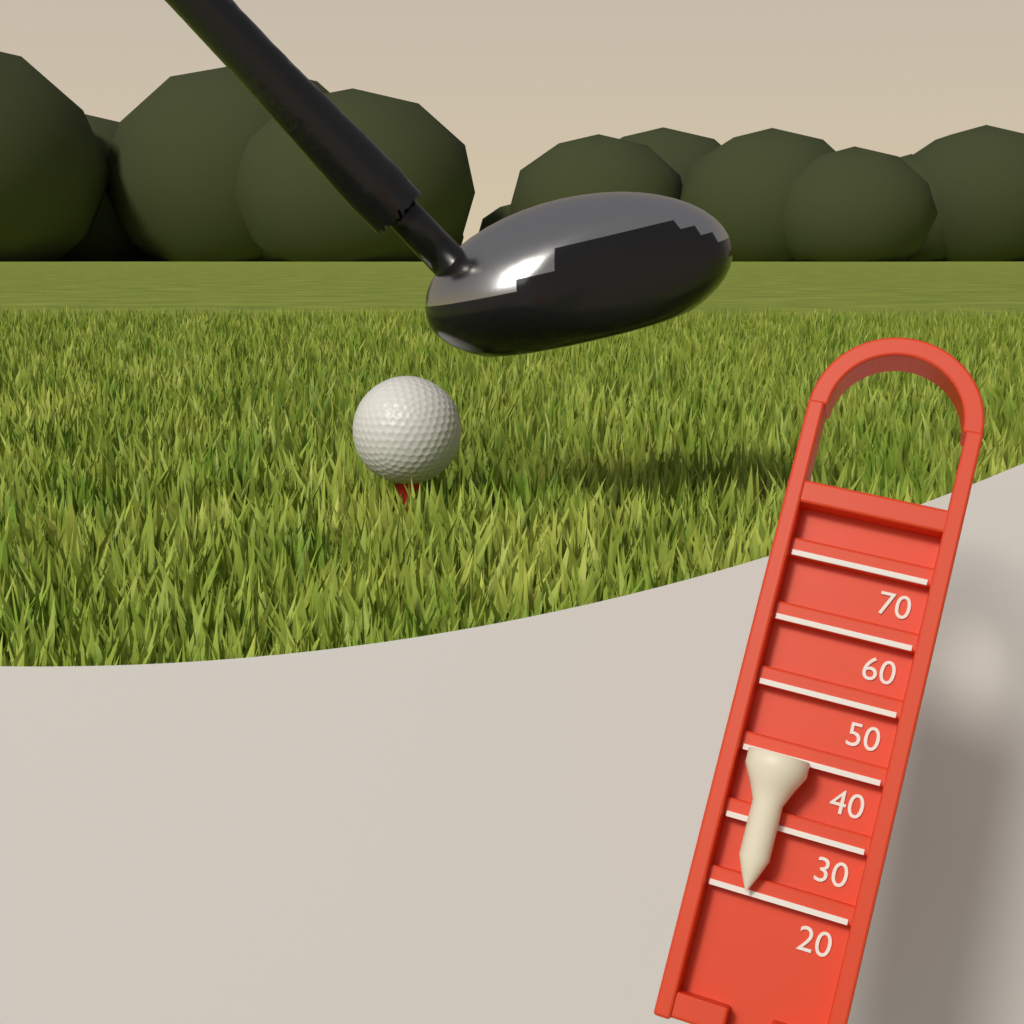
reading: 40 (no unit)
